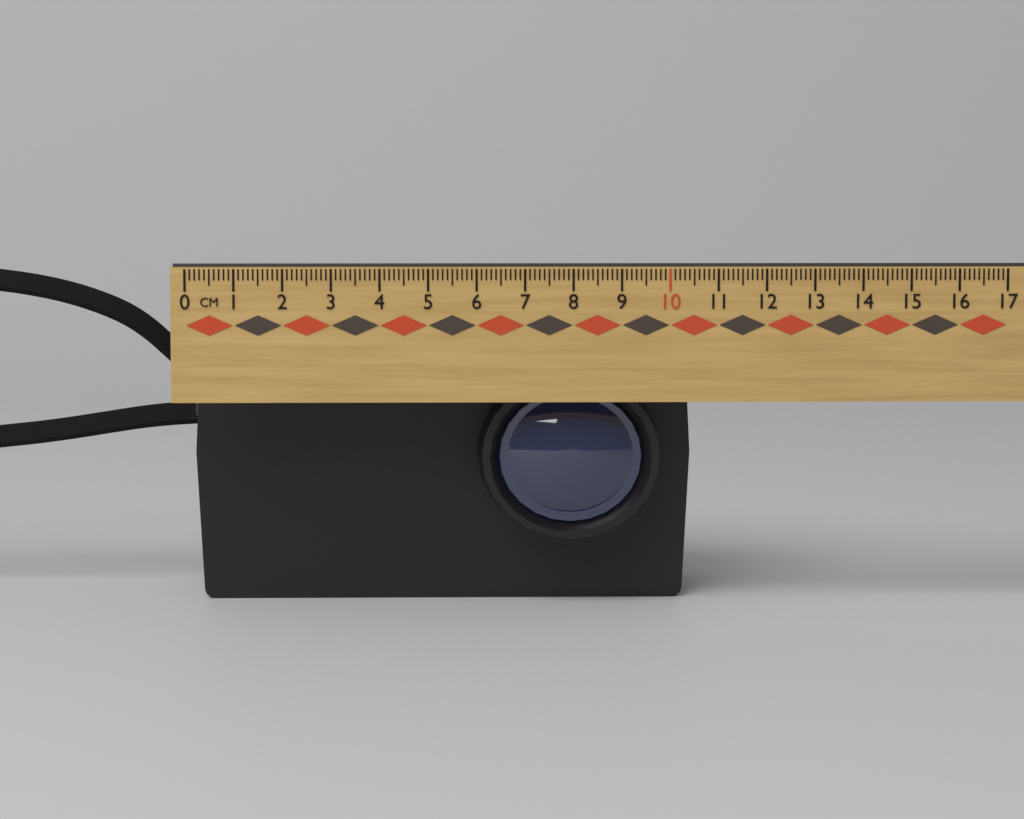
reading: 10.6 cm
